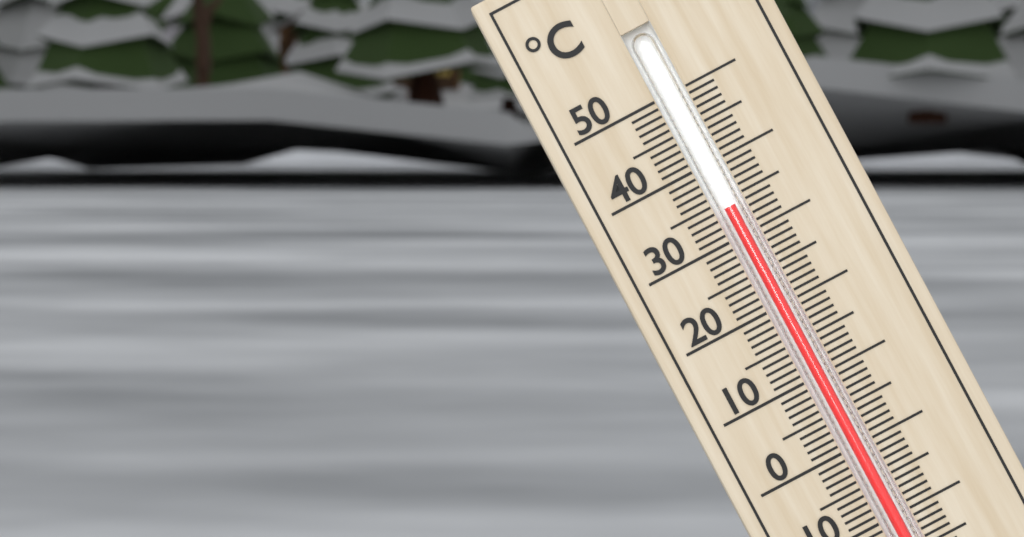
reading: 34 °C
